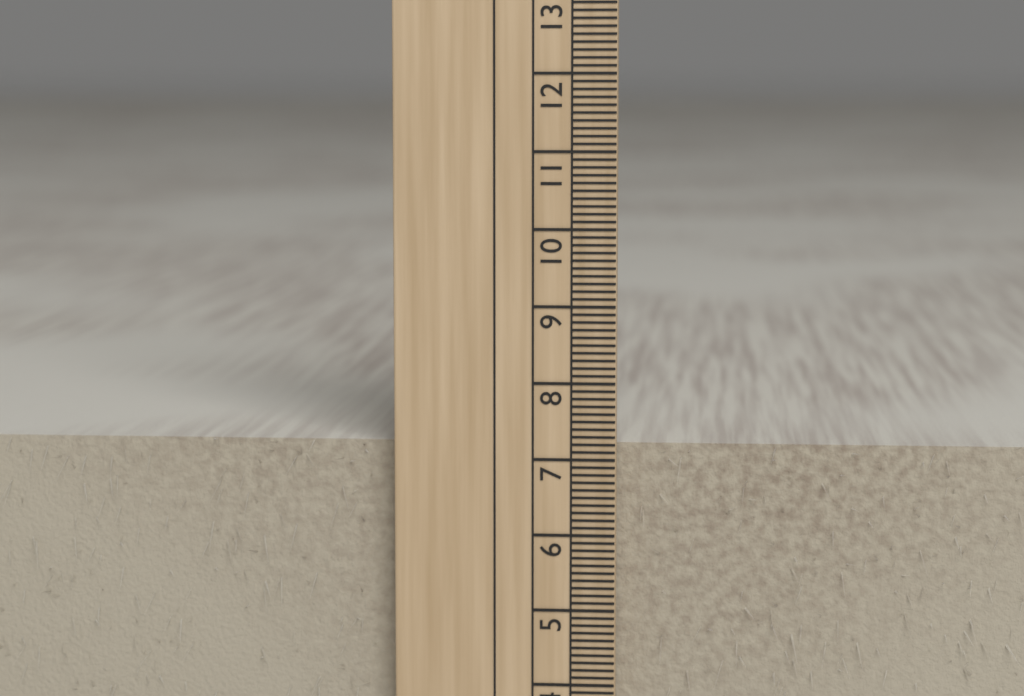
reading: 7.2 cm
